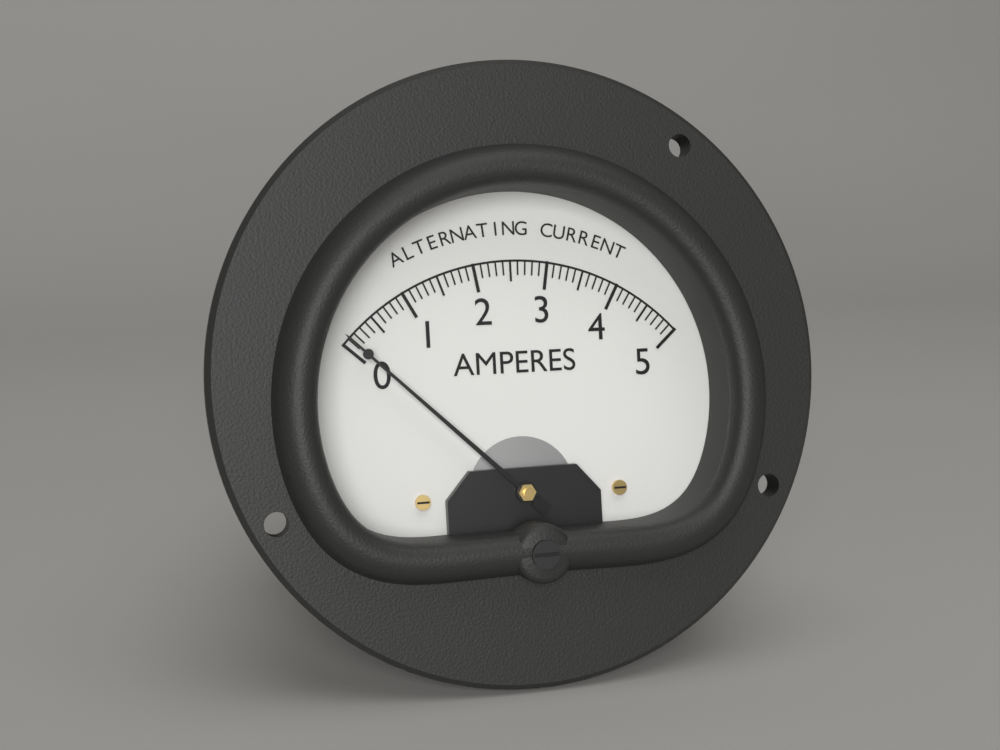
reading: 0.1 A
